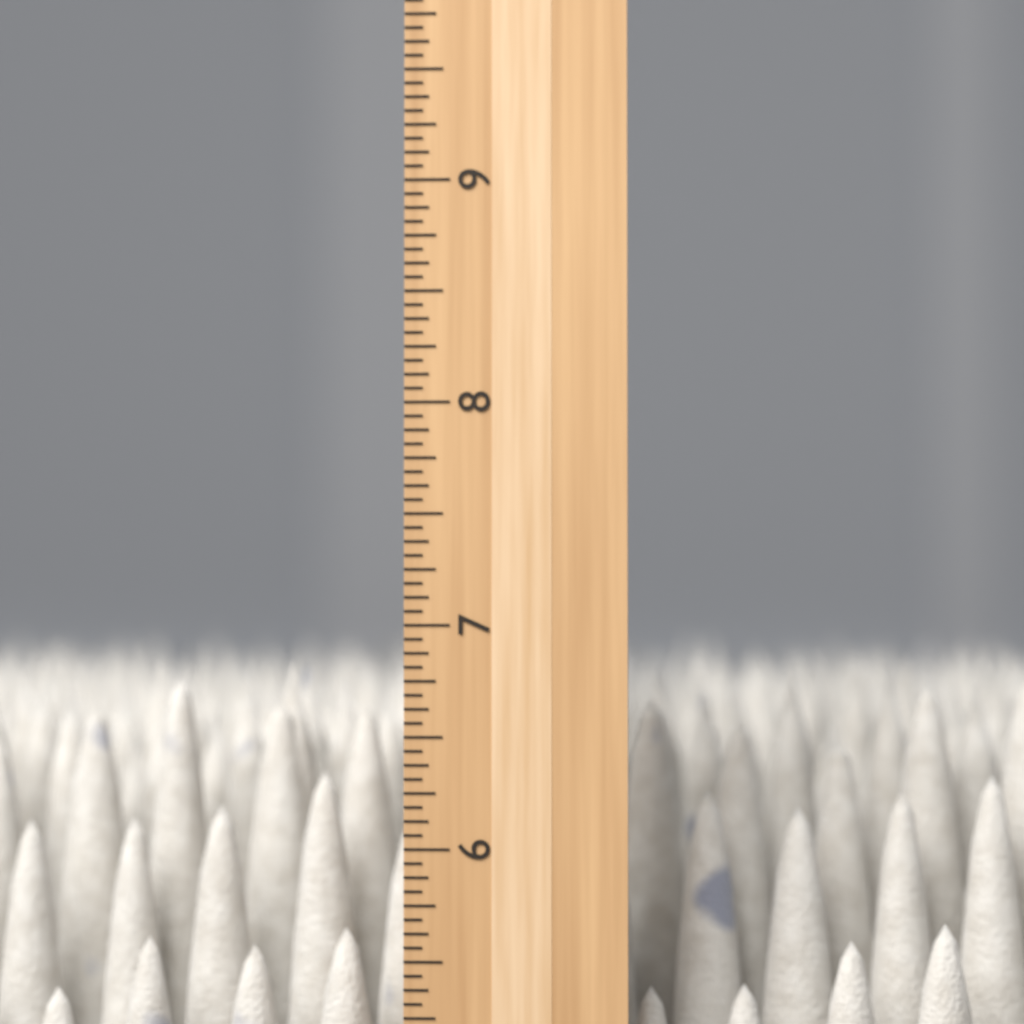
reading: 6.8125 inch
